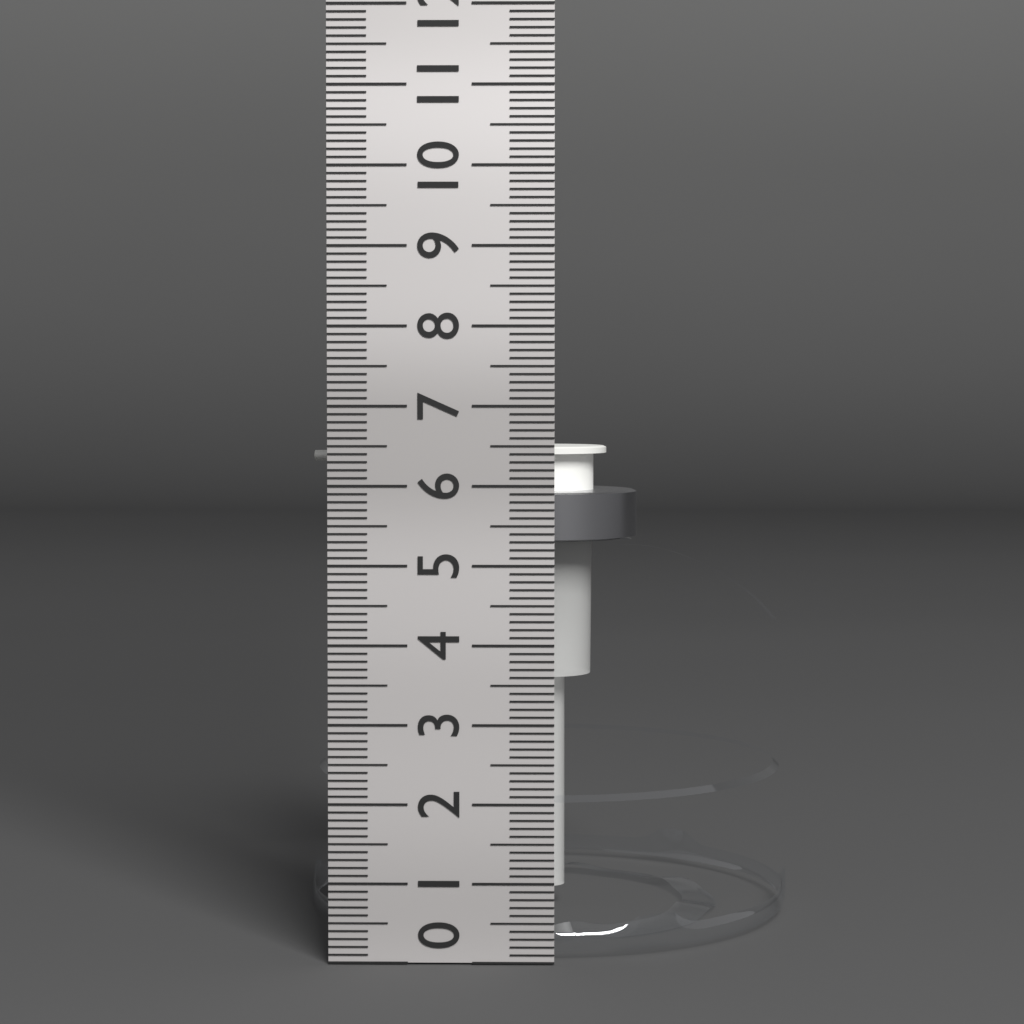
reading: 6.4 cm
